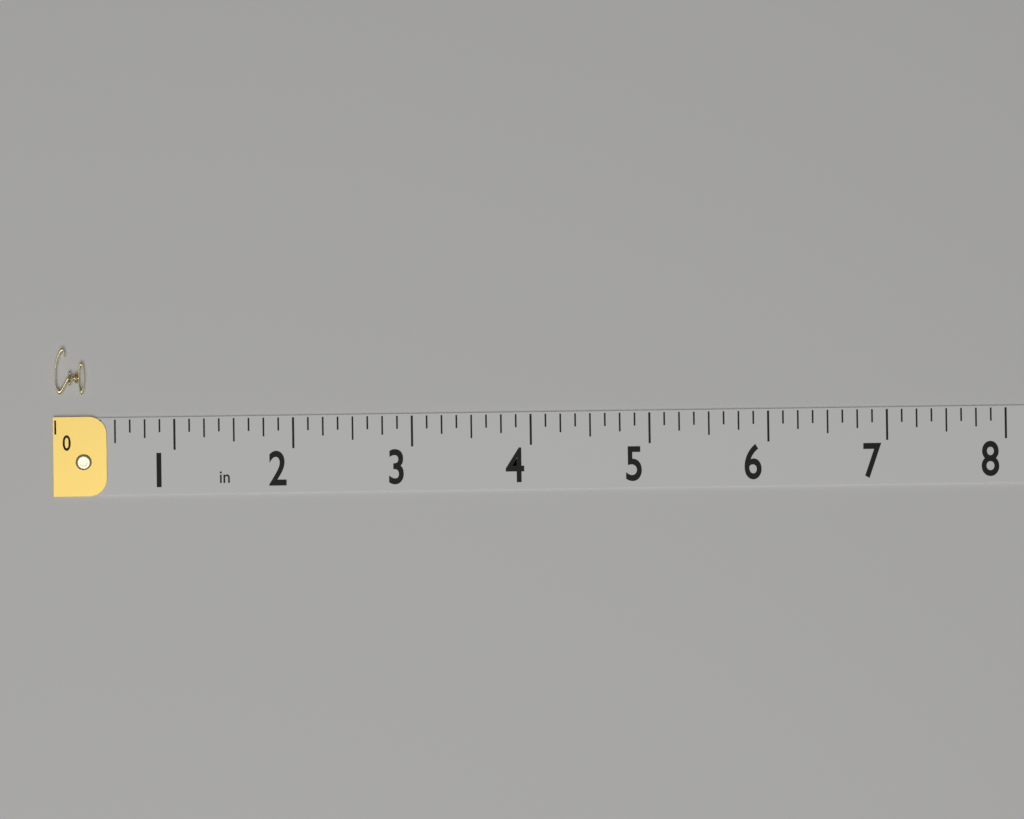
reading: 0.250 in
